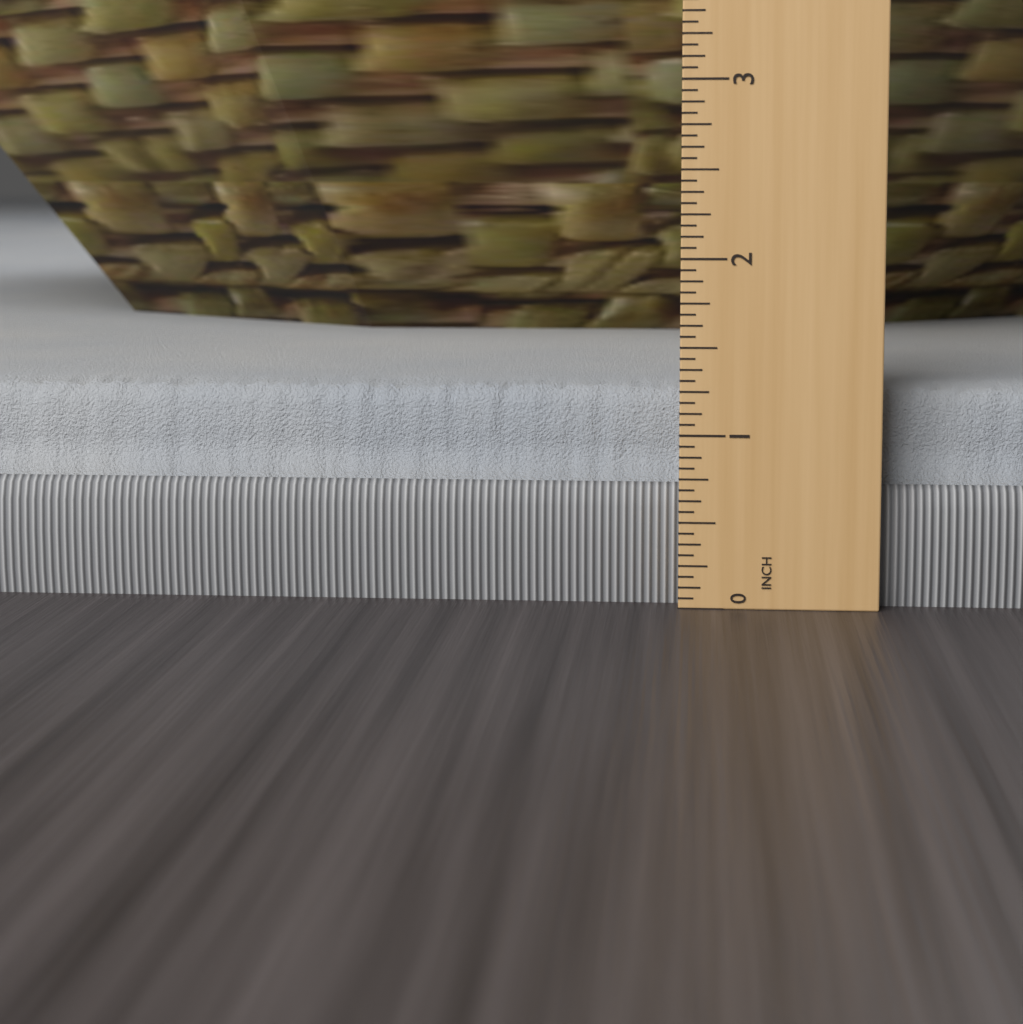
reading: 1.2500 in
